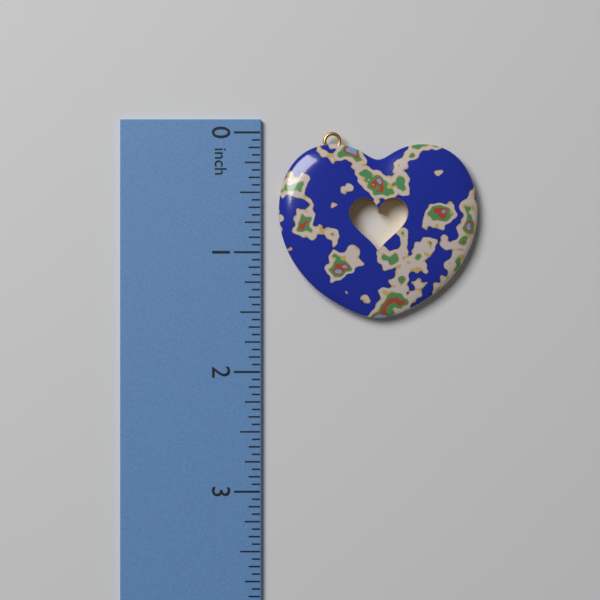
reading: 1.5500 in
